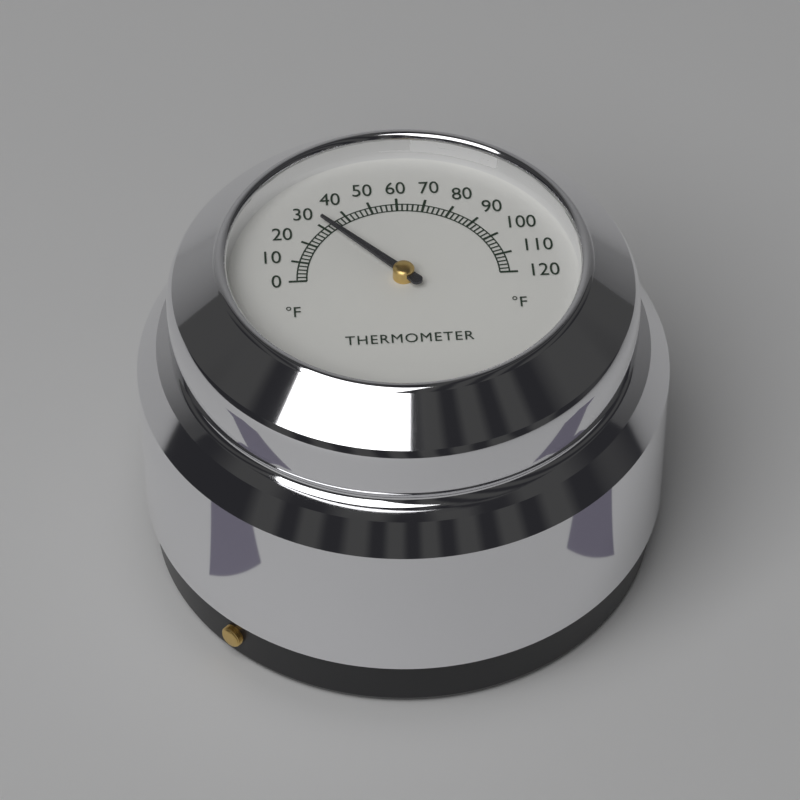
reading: 32 °F
